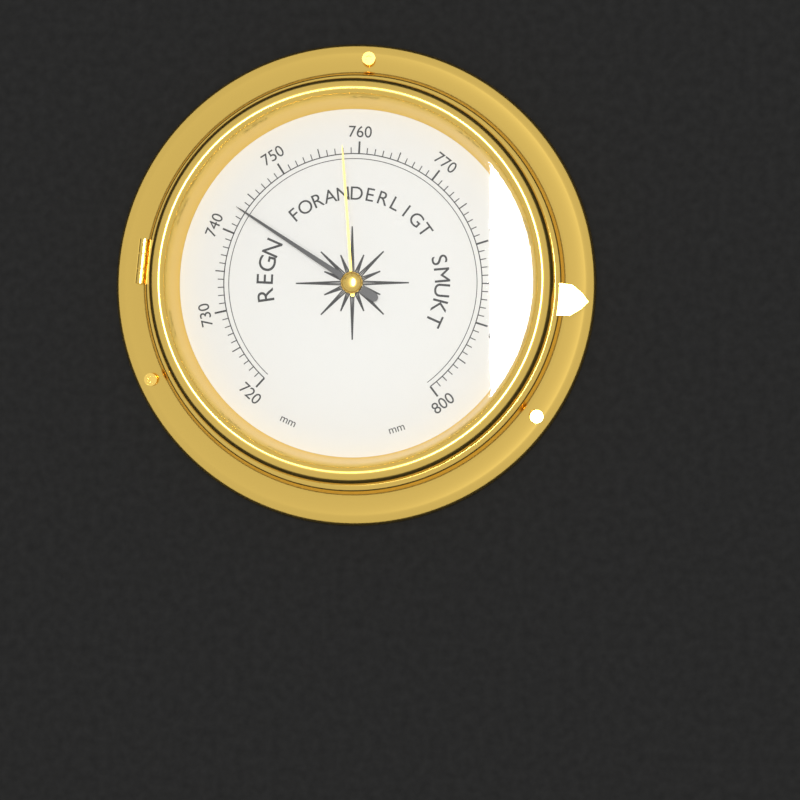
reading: 743 mm
